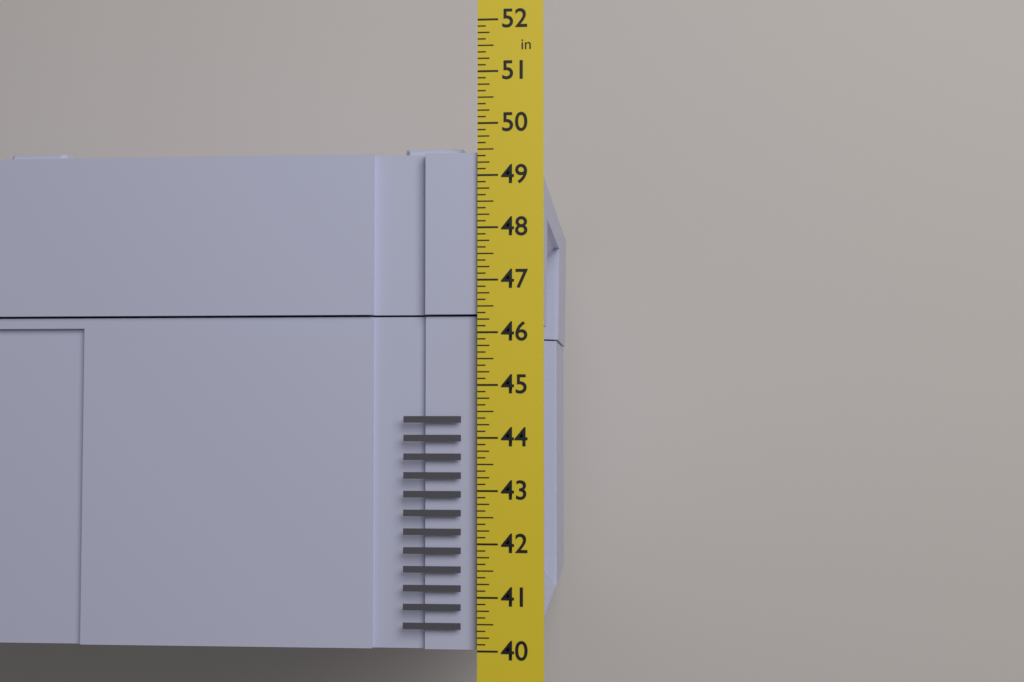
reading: 49.625 in
